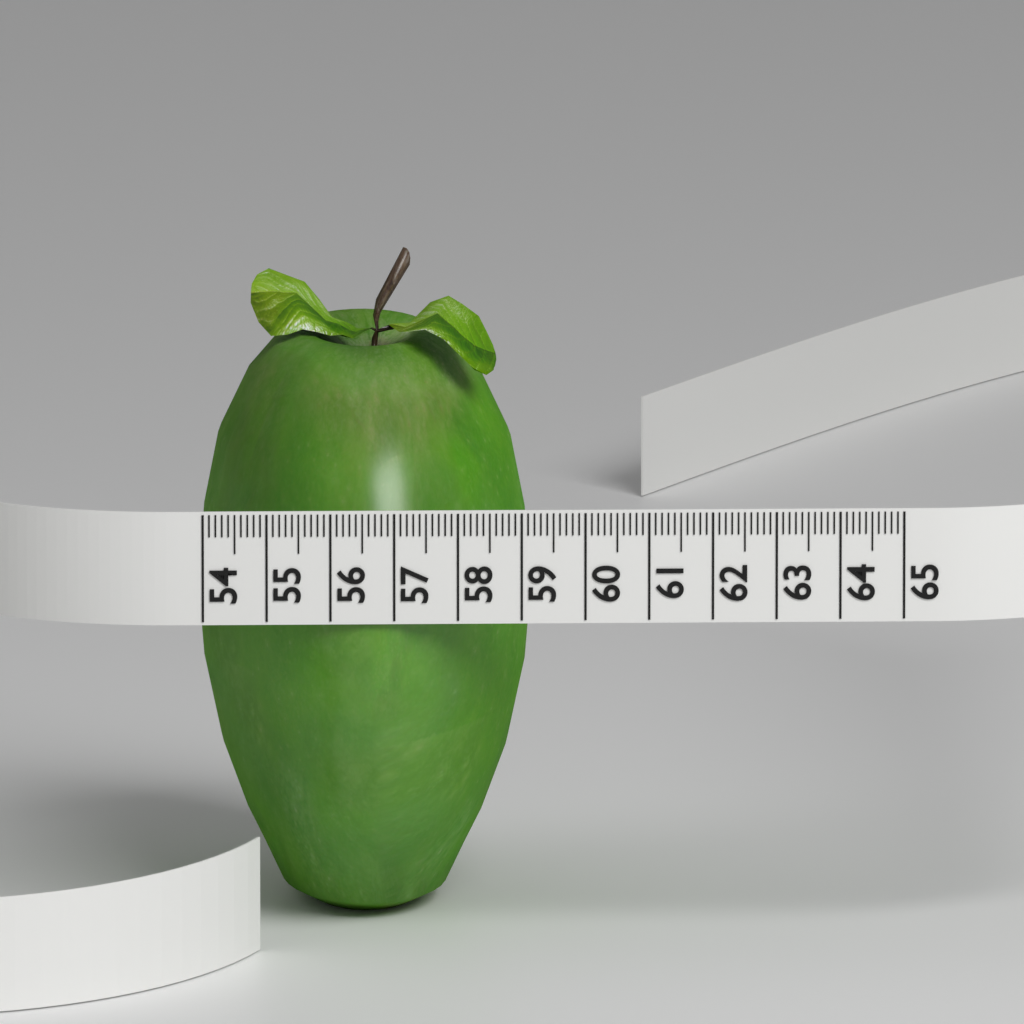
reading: 59.3 (no unit)
